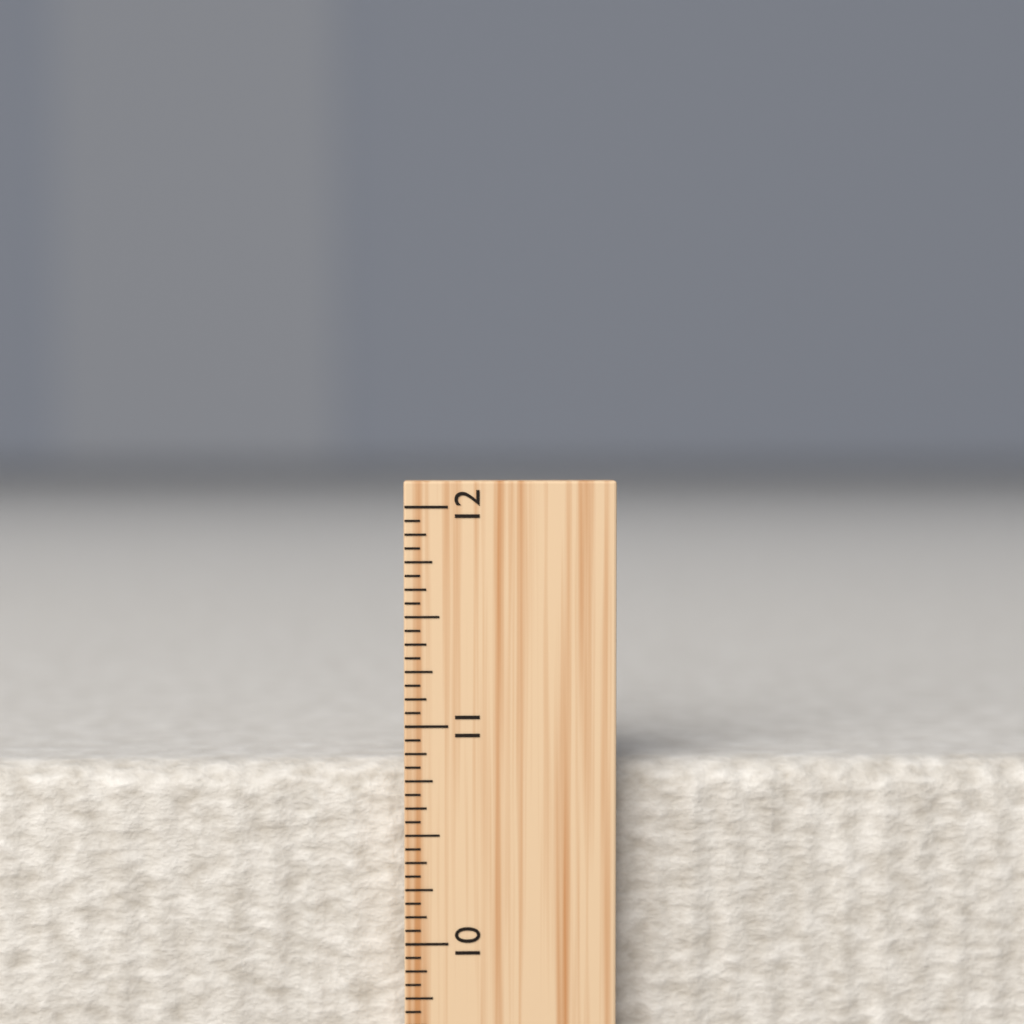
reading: 10.8125 inch
